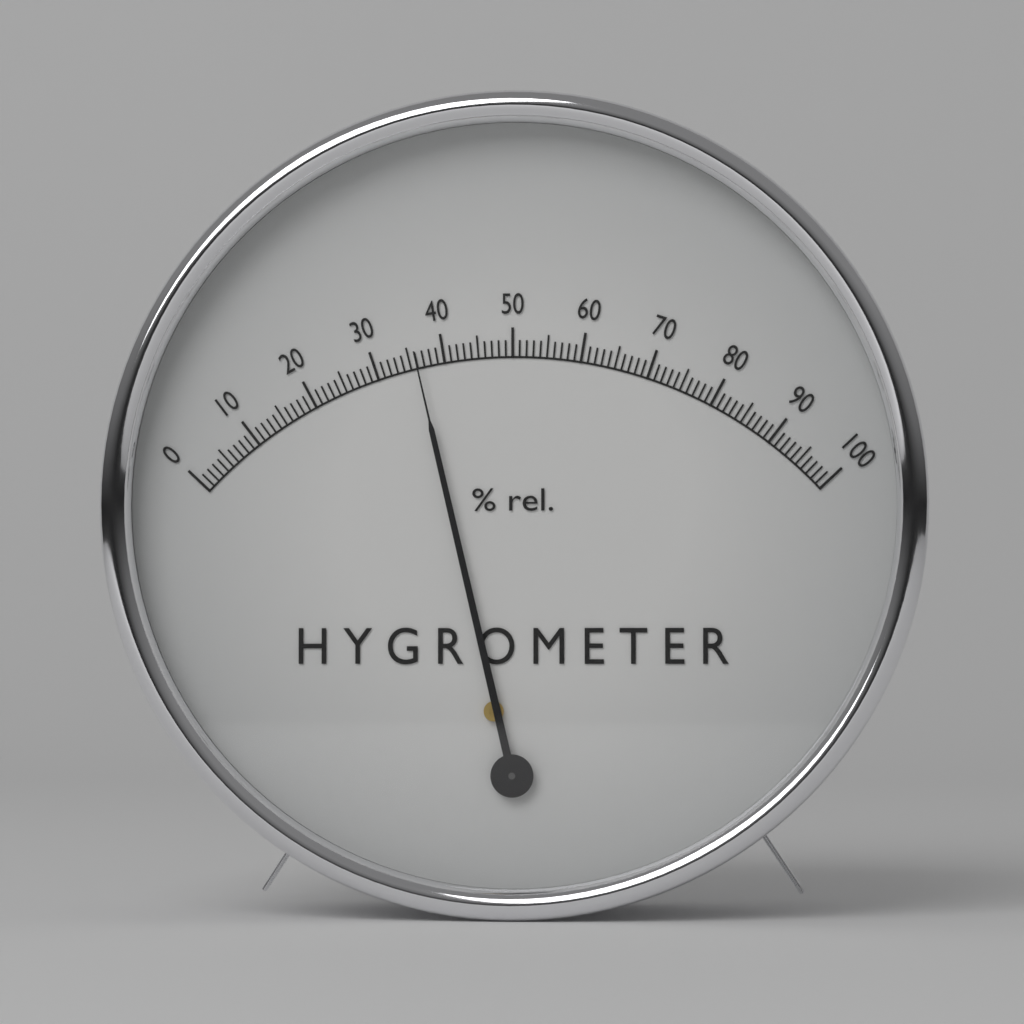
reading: 36 %
